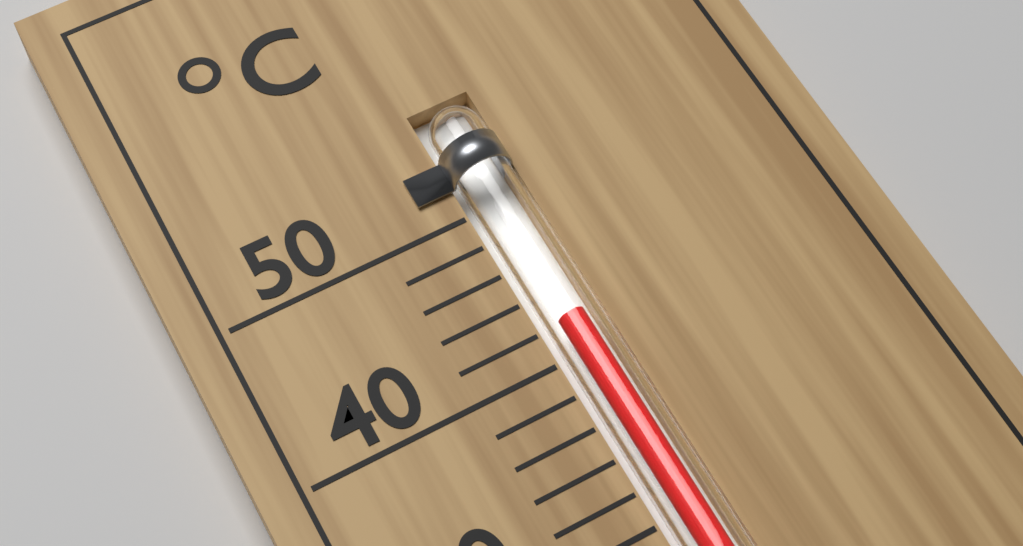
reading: 42 °C
